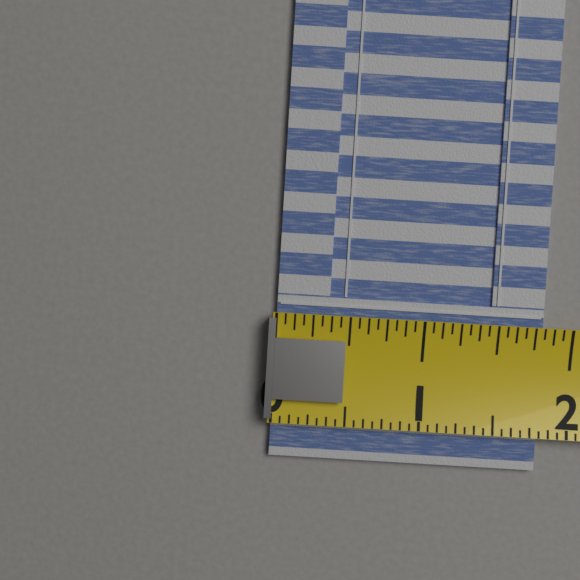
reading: 1.8125 (no unit)
